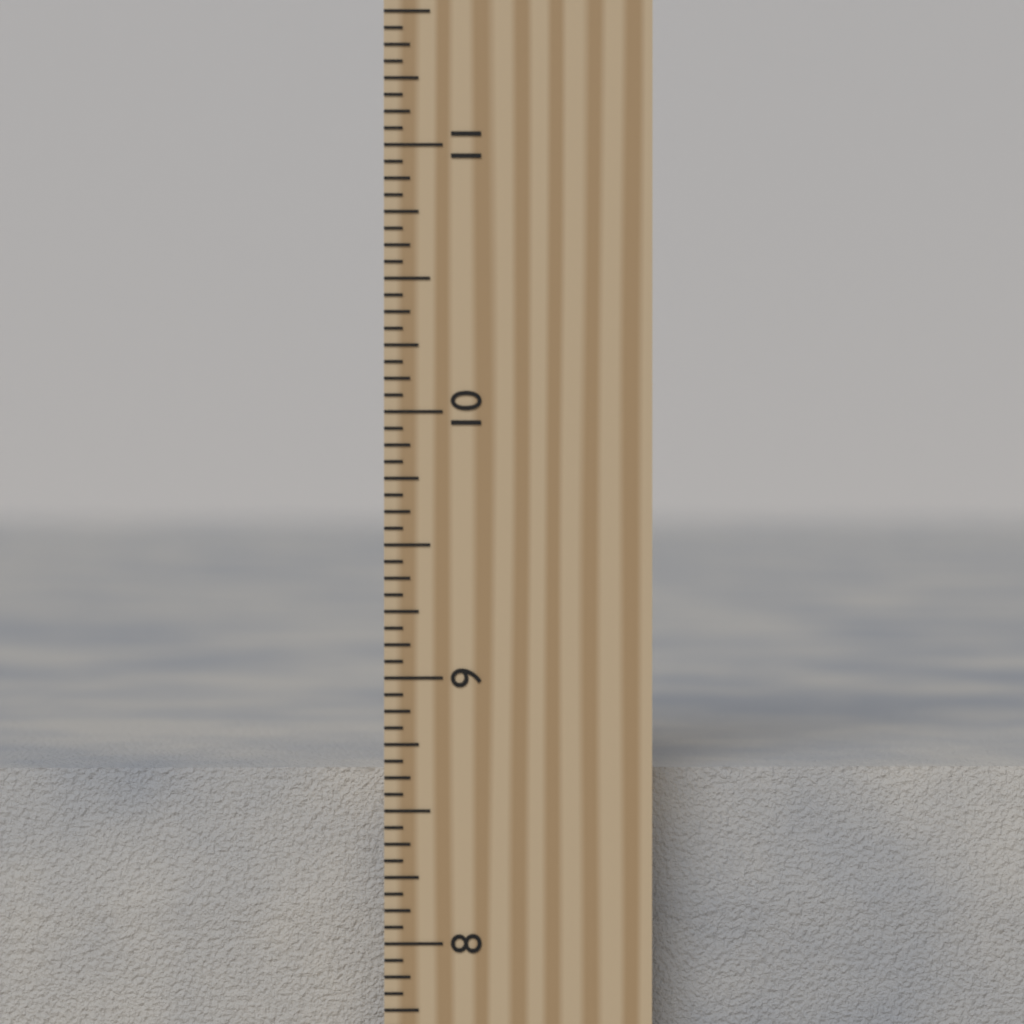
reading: 8.6250 inch
